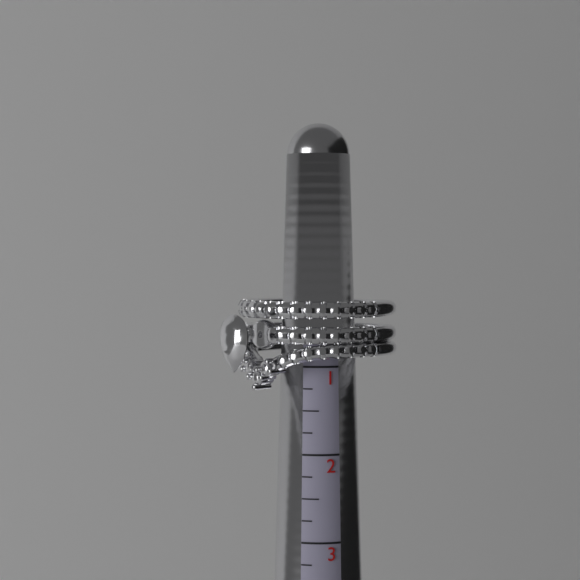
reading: 1.25 (no unit)
